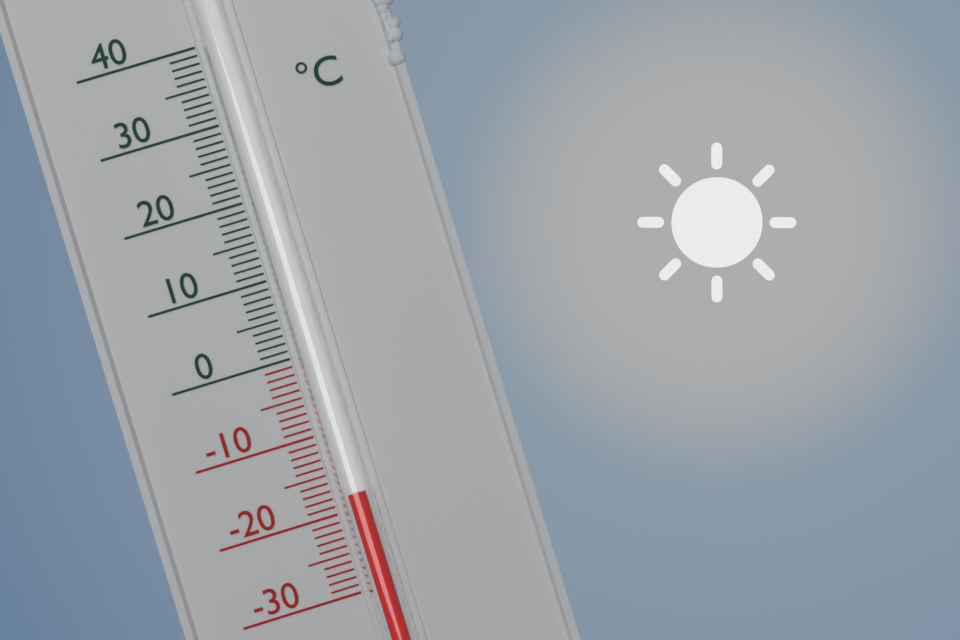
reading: -18 °C
